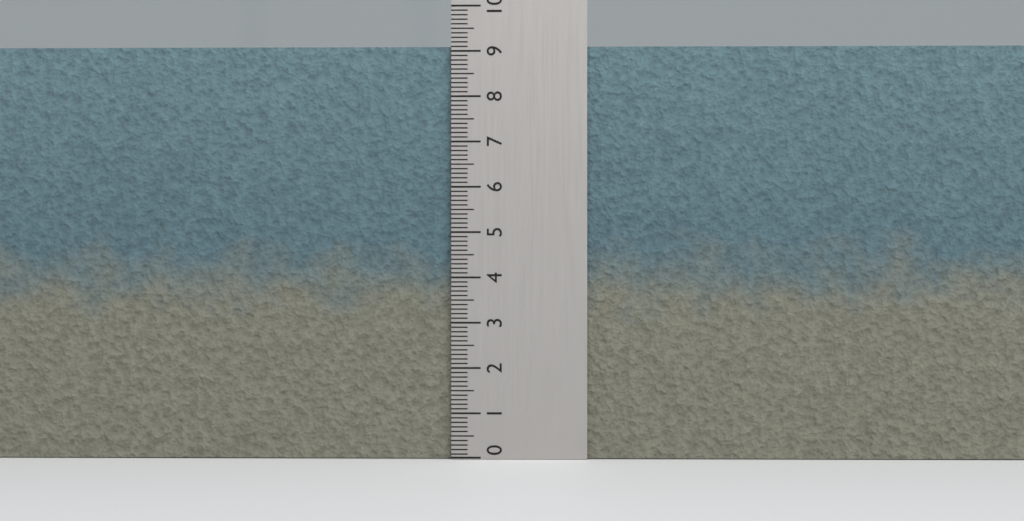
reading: 9.1 (no unit)
